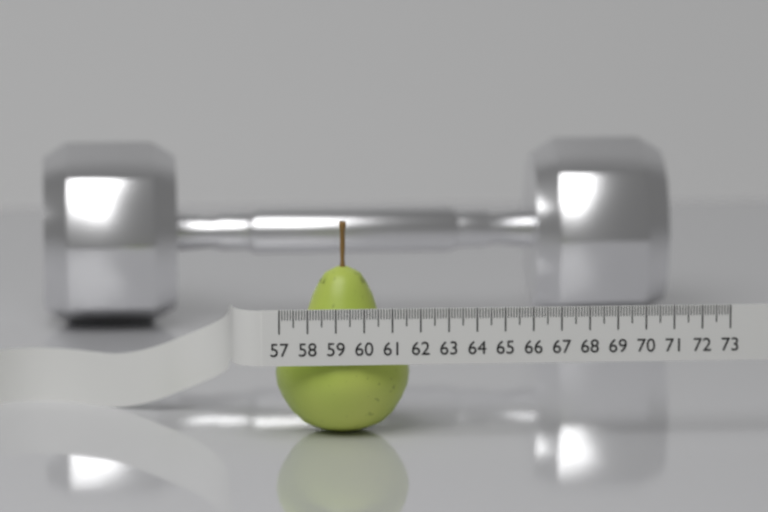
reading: 61.8 (no unit)
